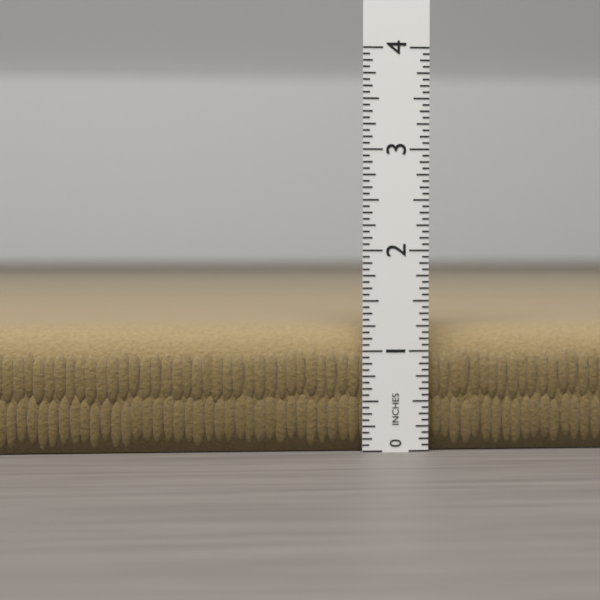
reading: 1.2500 in
